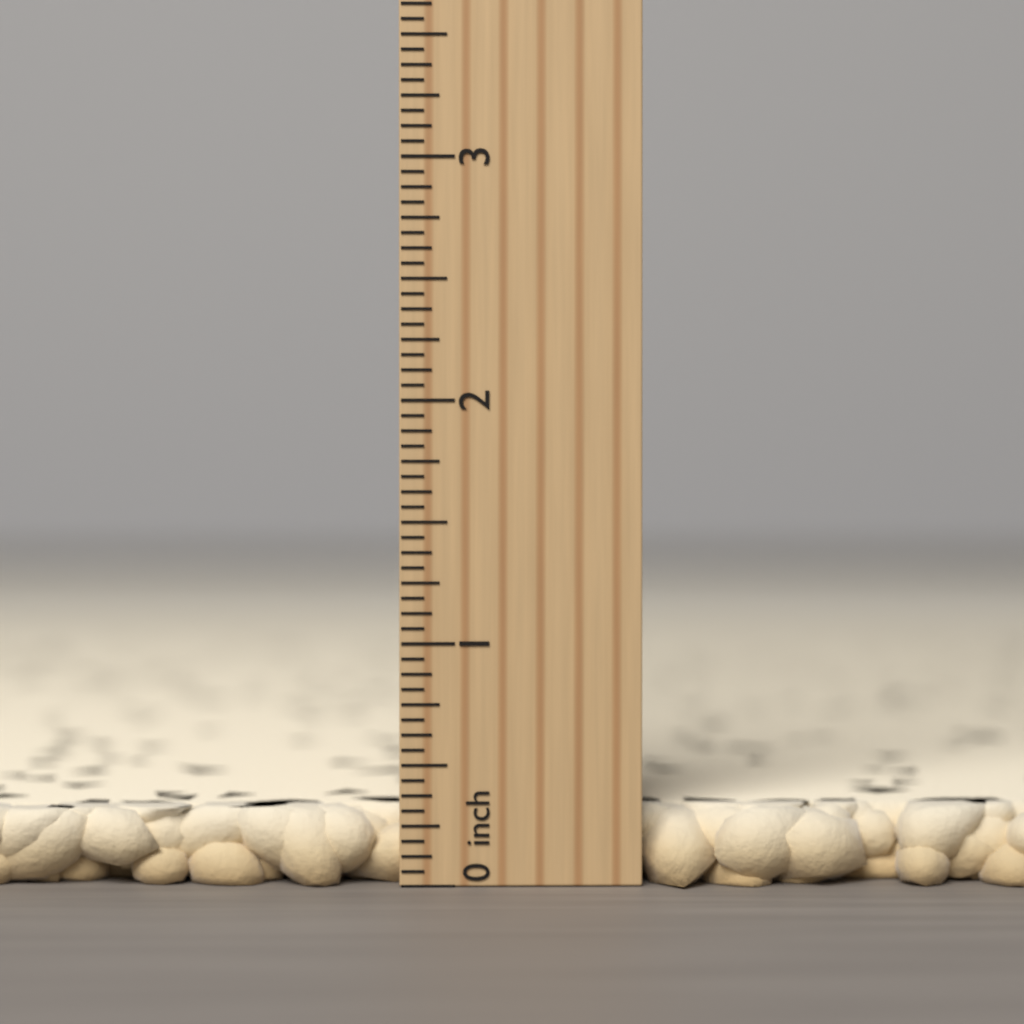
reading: 0.3125 inch
